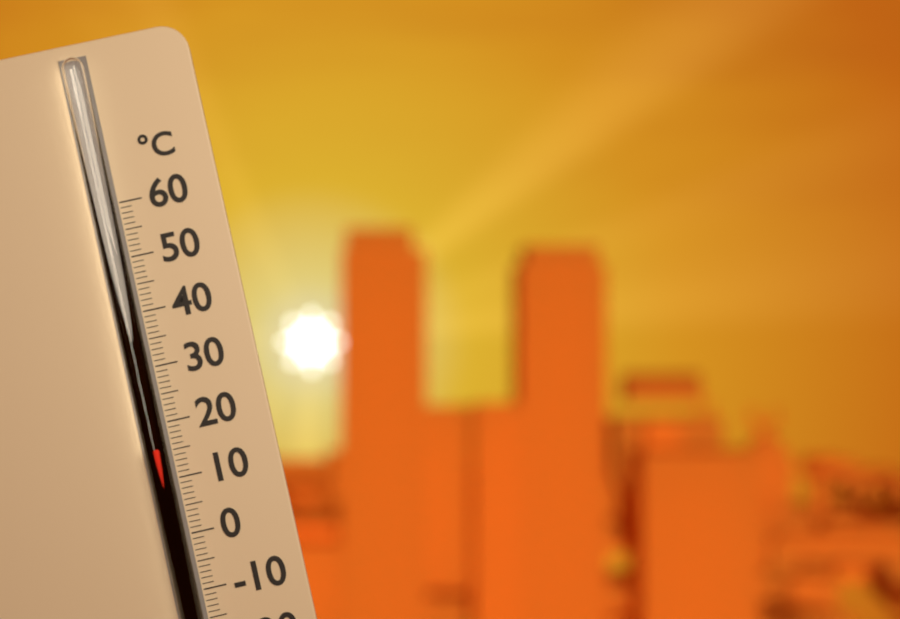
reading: 16 °C
